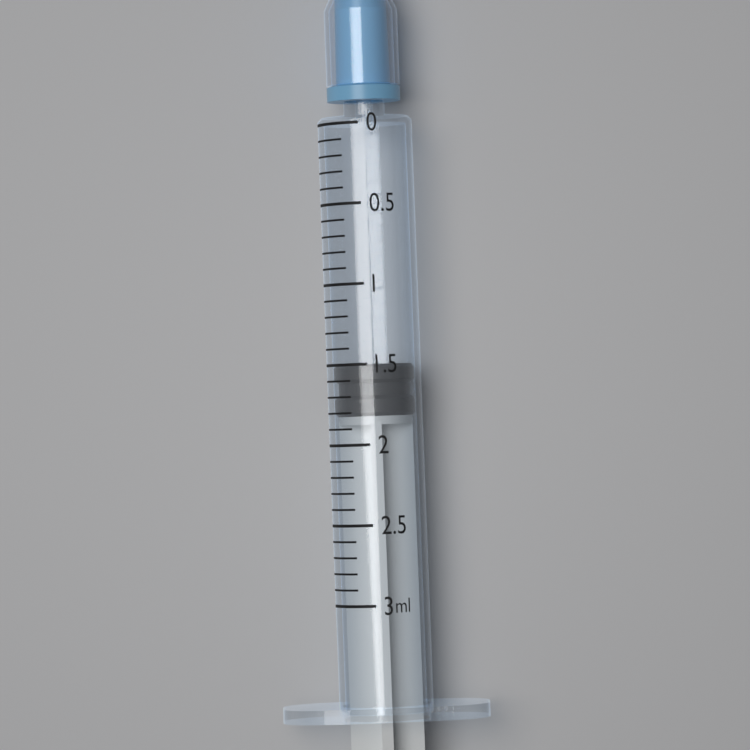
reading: 1.5 ml
